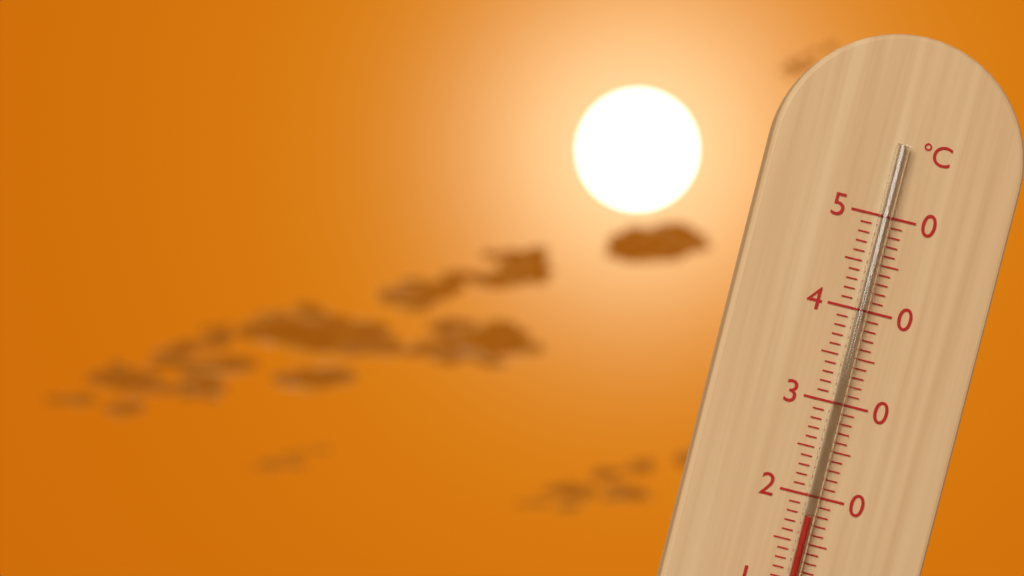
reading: 18 °C
